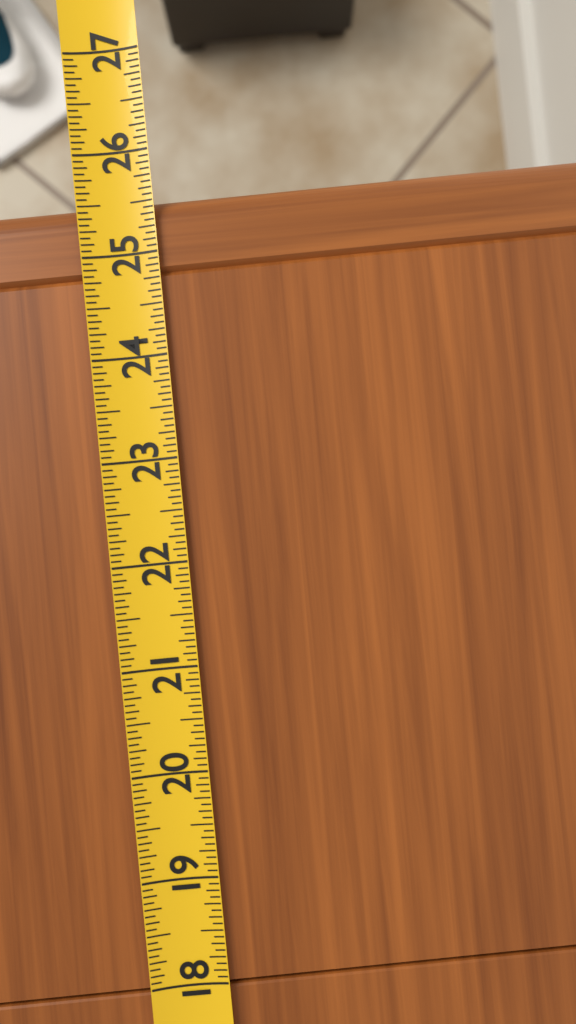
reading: 25.5625 (no unit)
